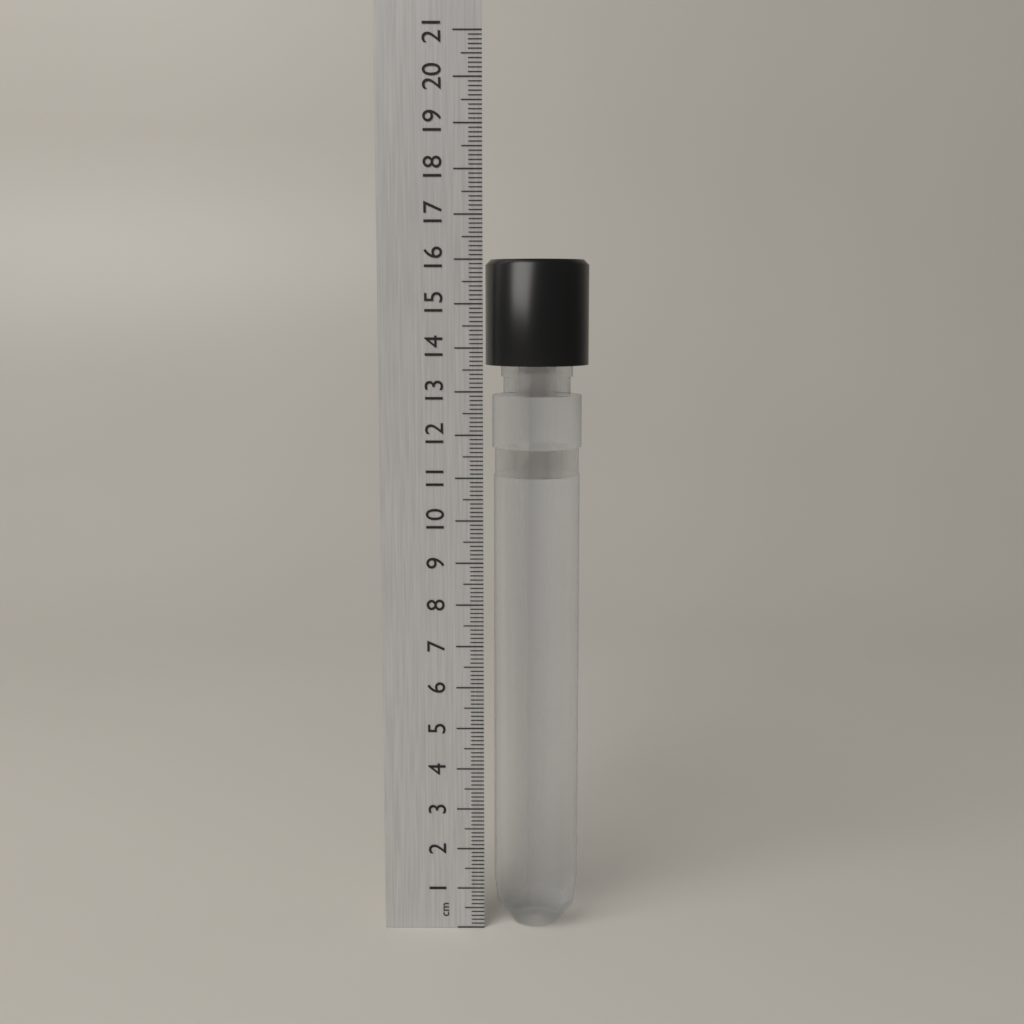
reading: 16.0 cm
